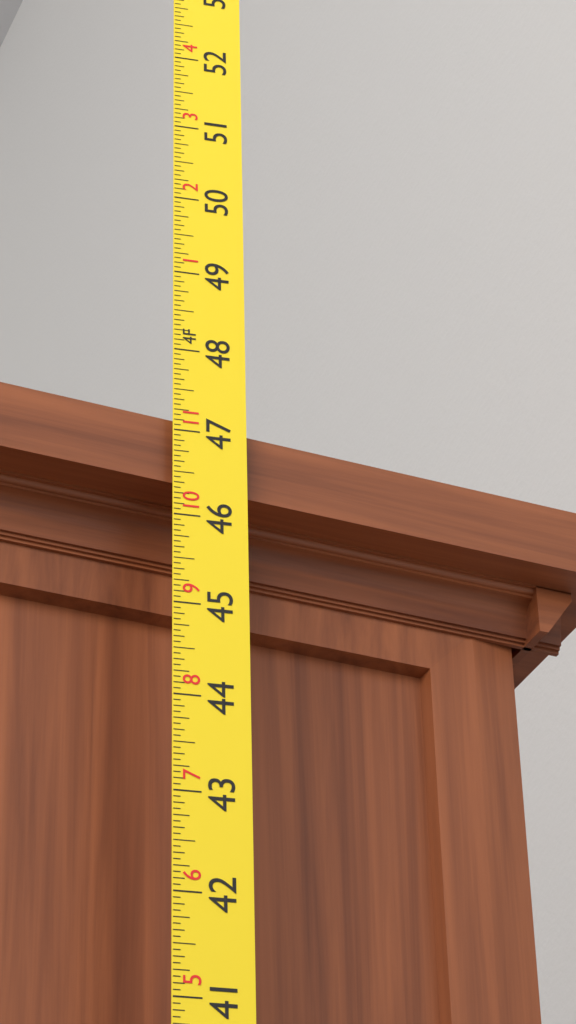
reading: 47.1875 in
